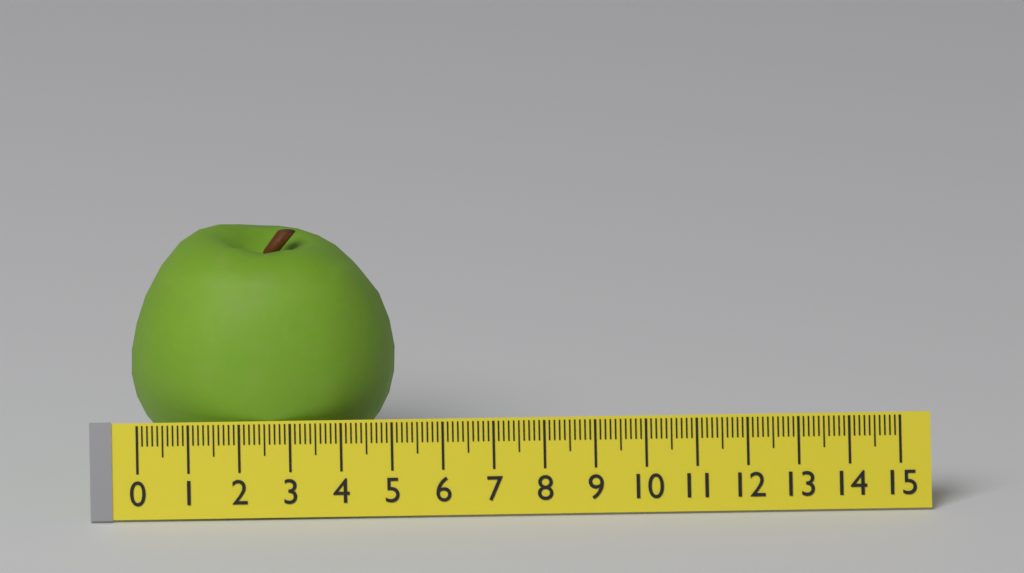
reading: 5.2 (no unit)
